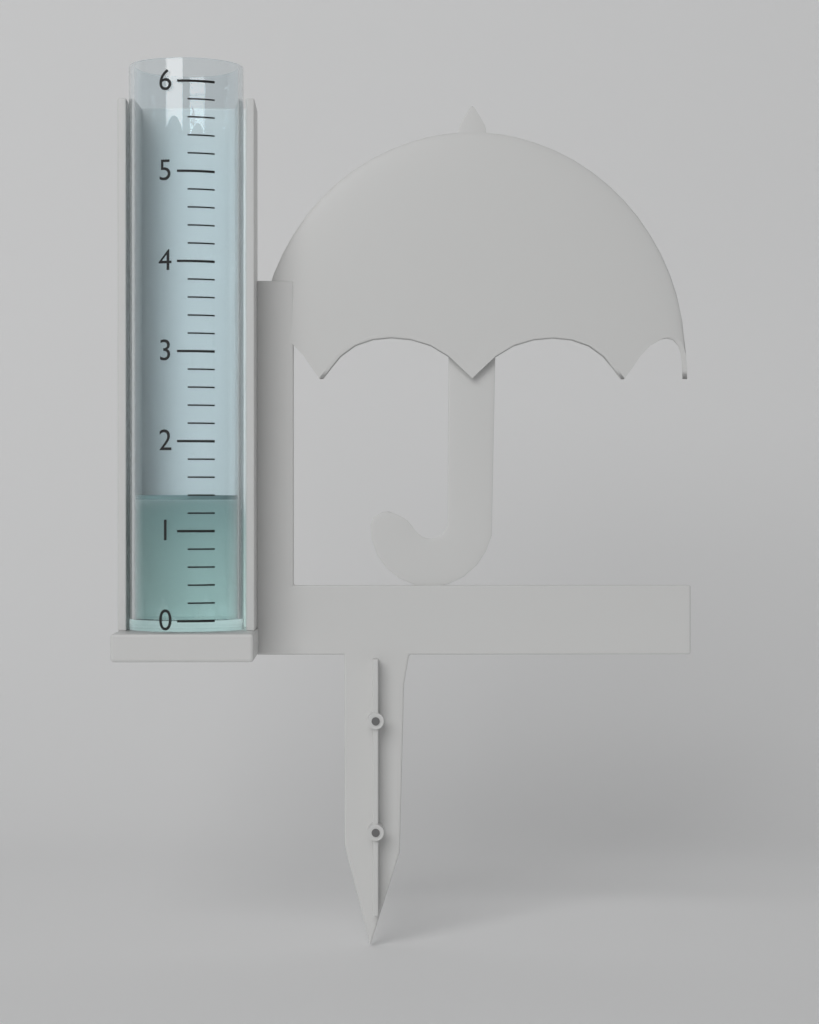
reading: 1.4 (no unit)
